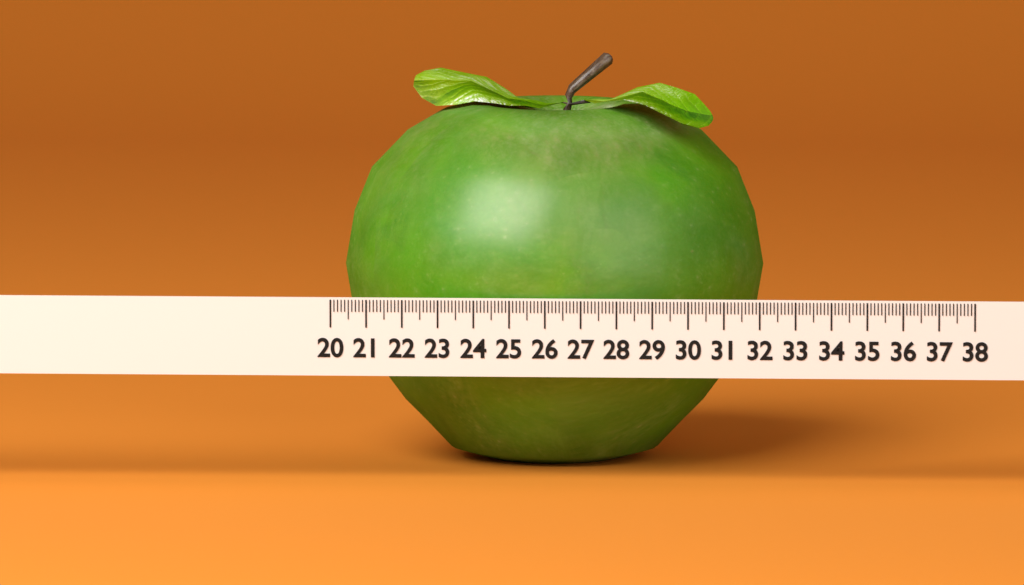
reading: 31.9 (no unit)
